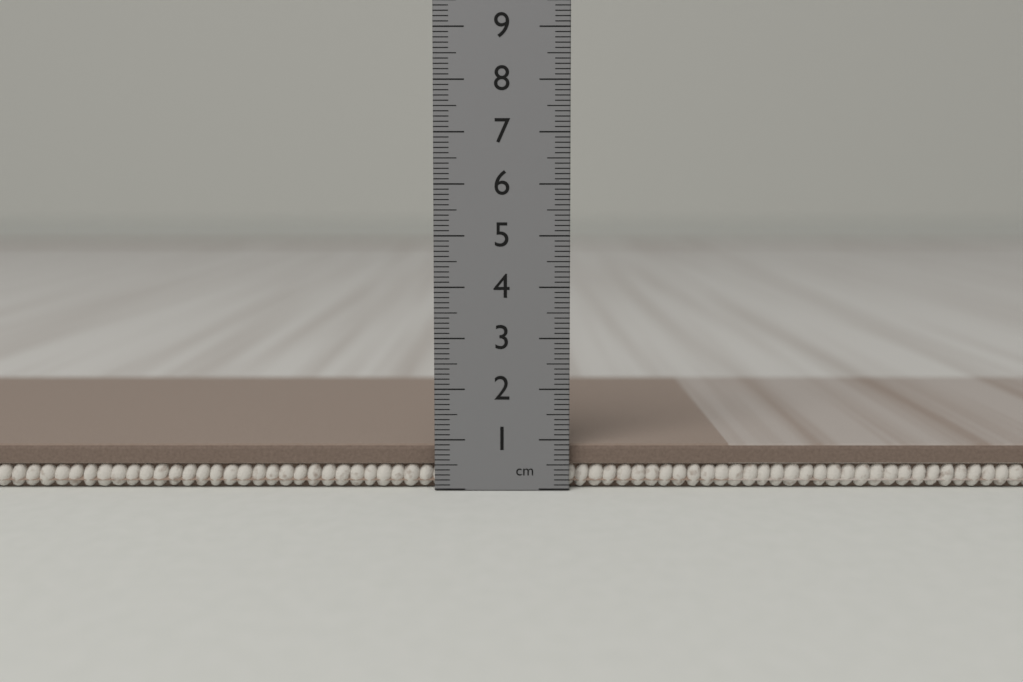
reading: 0.9 cm
